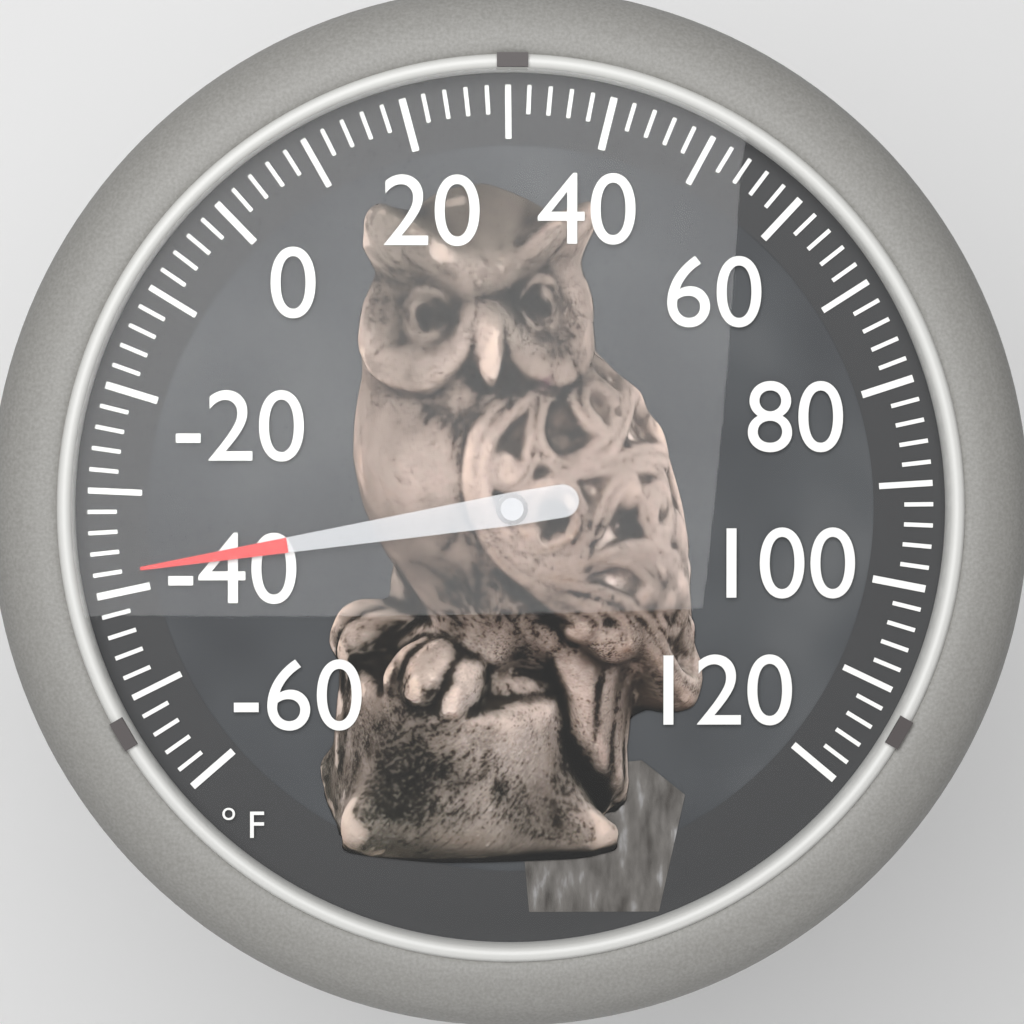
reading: -38 °F
